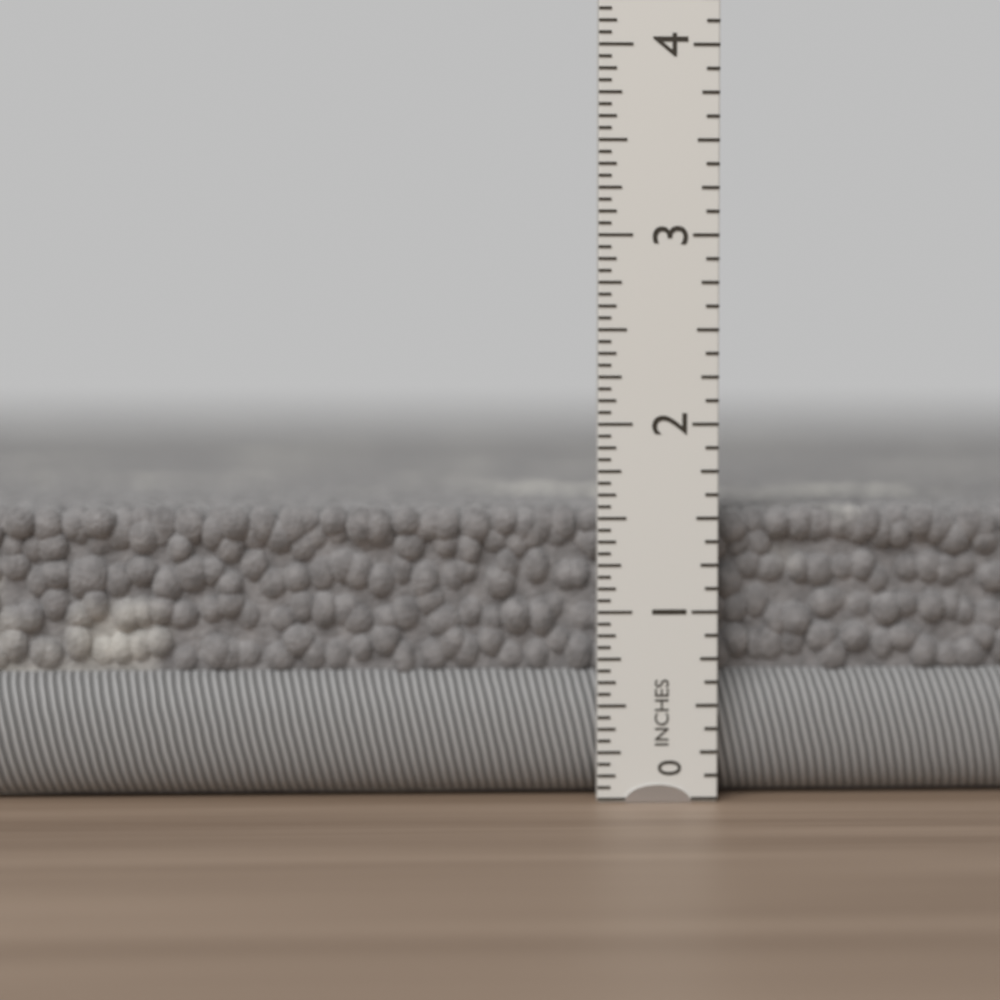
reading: 1.5625 in
